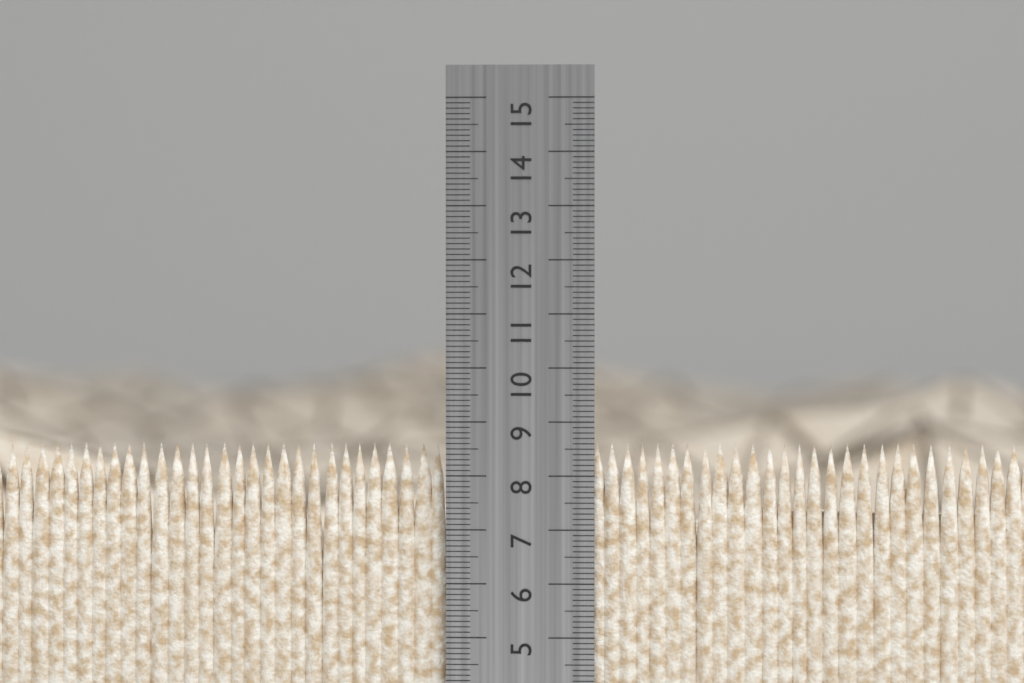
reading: 8.6 cm
